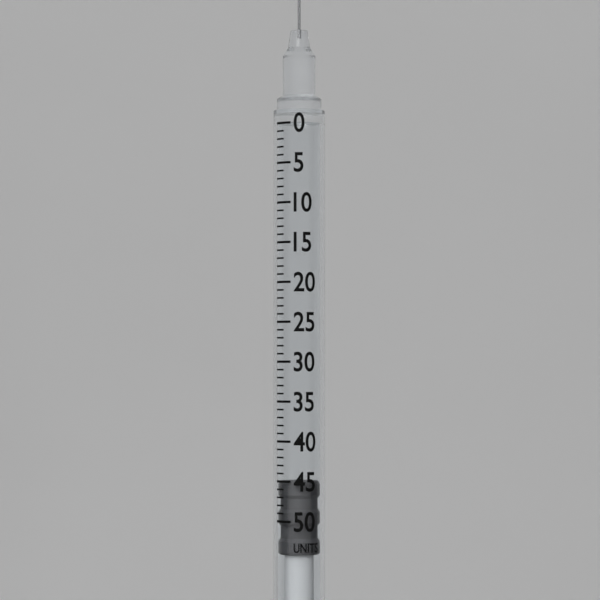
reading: 45 units
